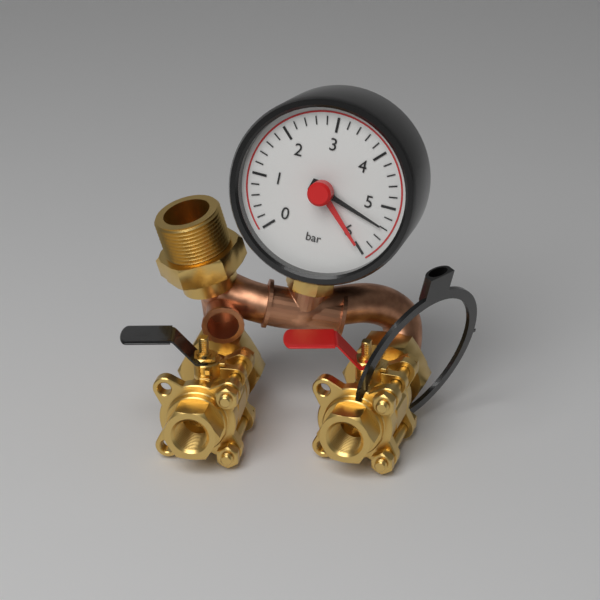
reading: 5.4 bar
